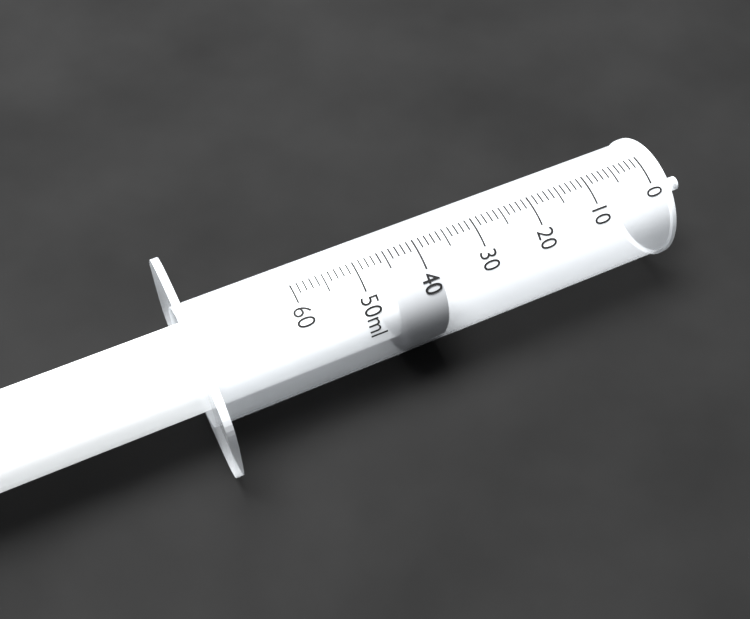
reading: 38 ml
